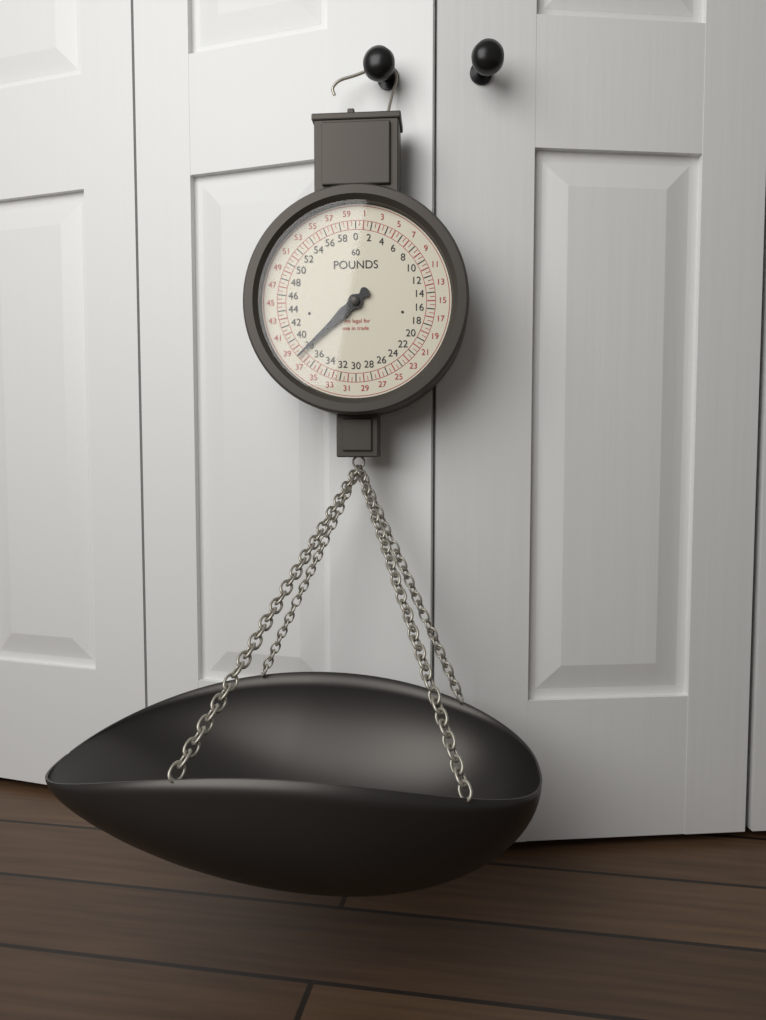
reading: 38.0 lb
